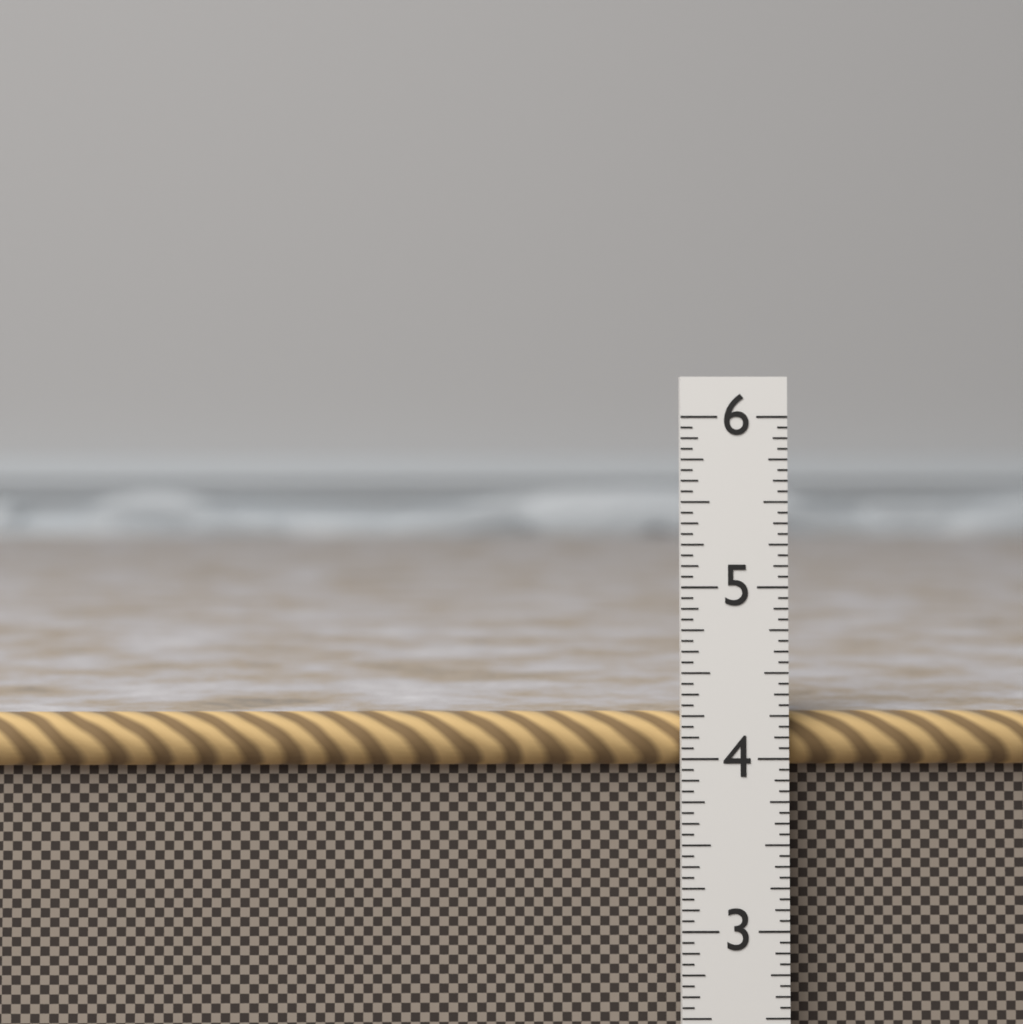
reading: 4.2500 in
